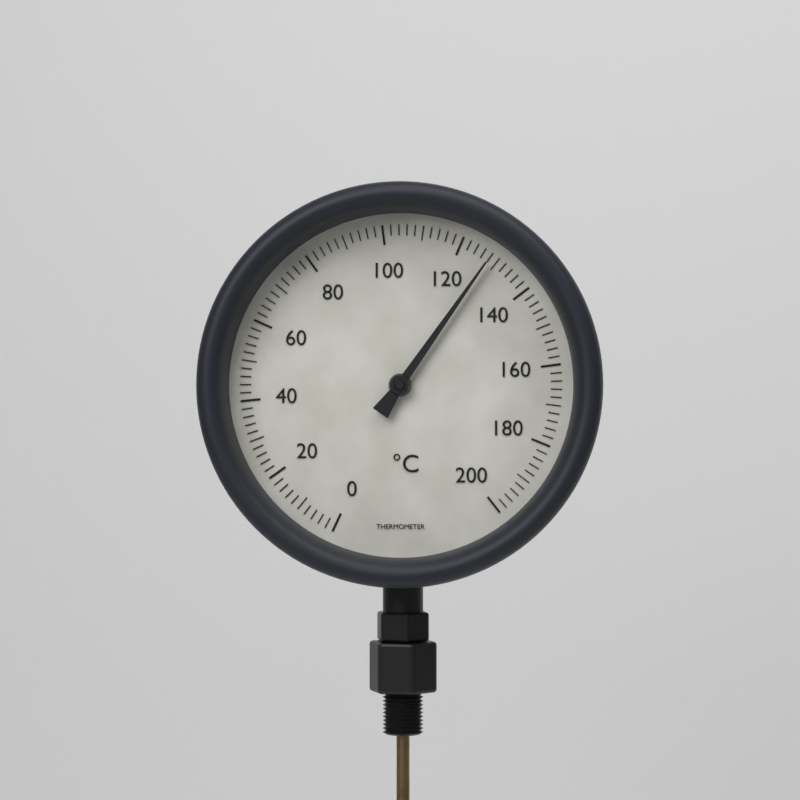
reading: 128 °C
